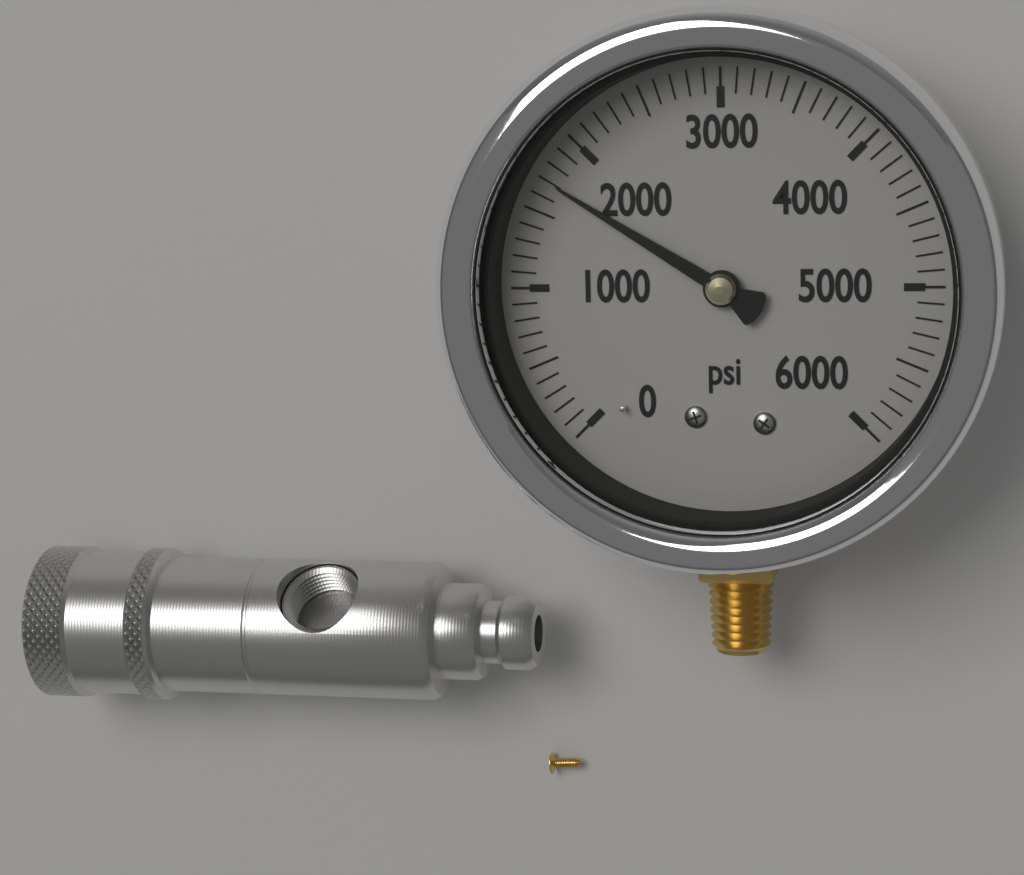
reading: 1700 psi
